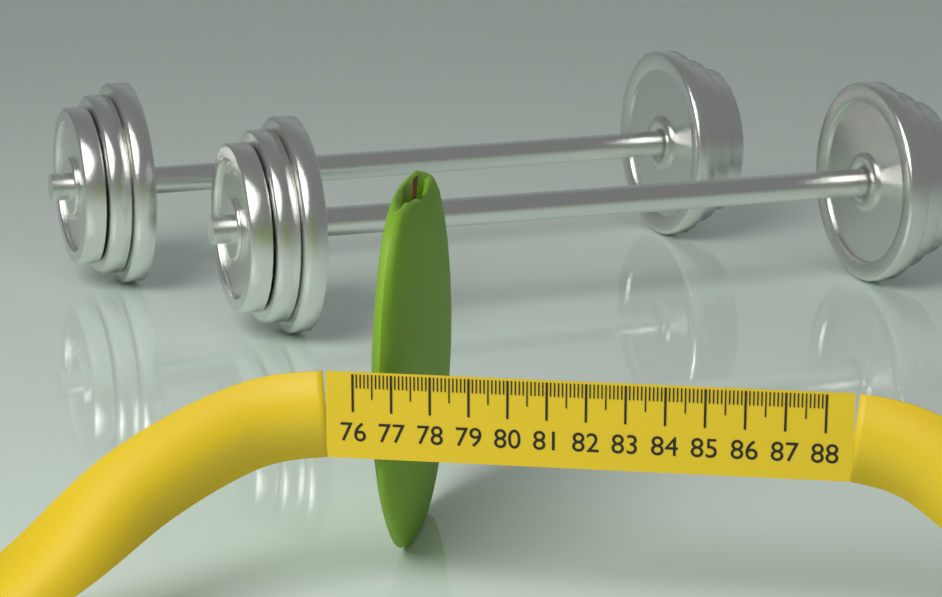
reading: 77.3 (no unit)
